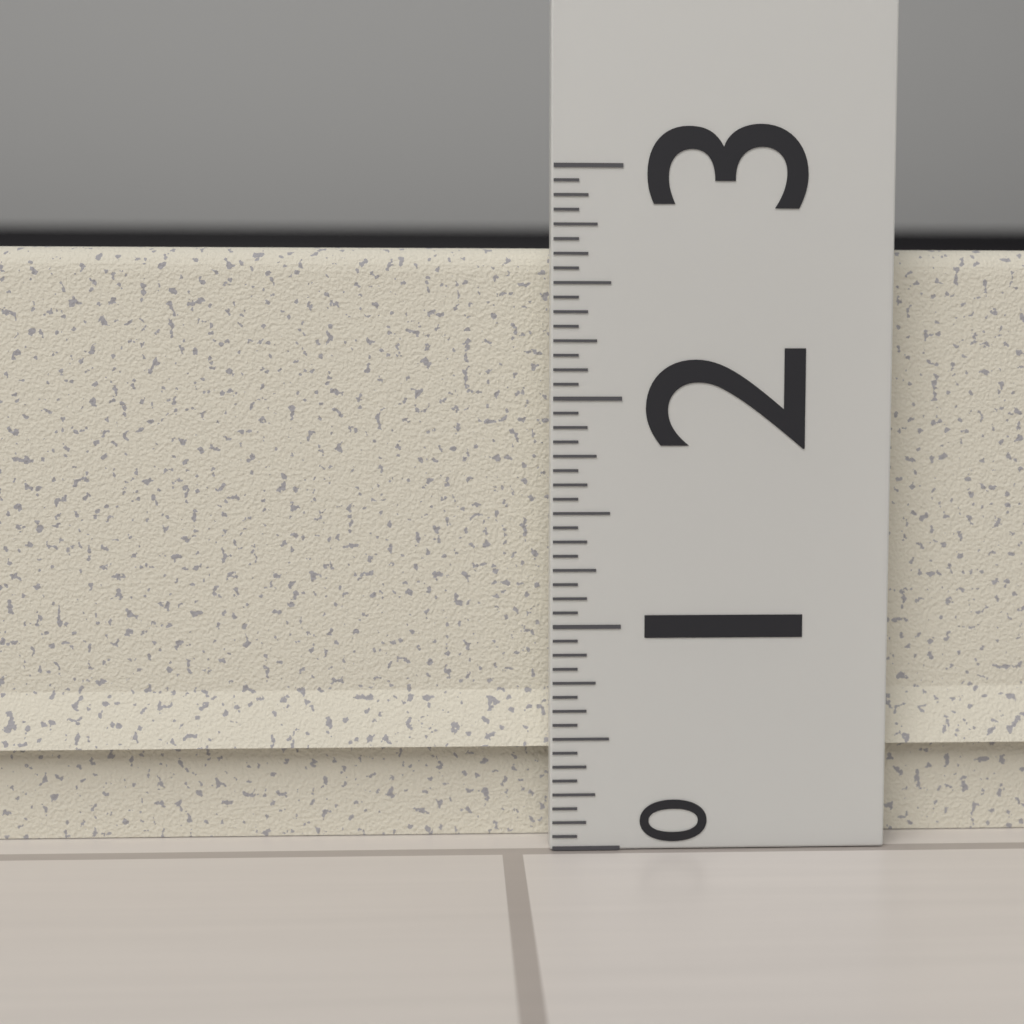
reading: 2.6875 (no unit)
